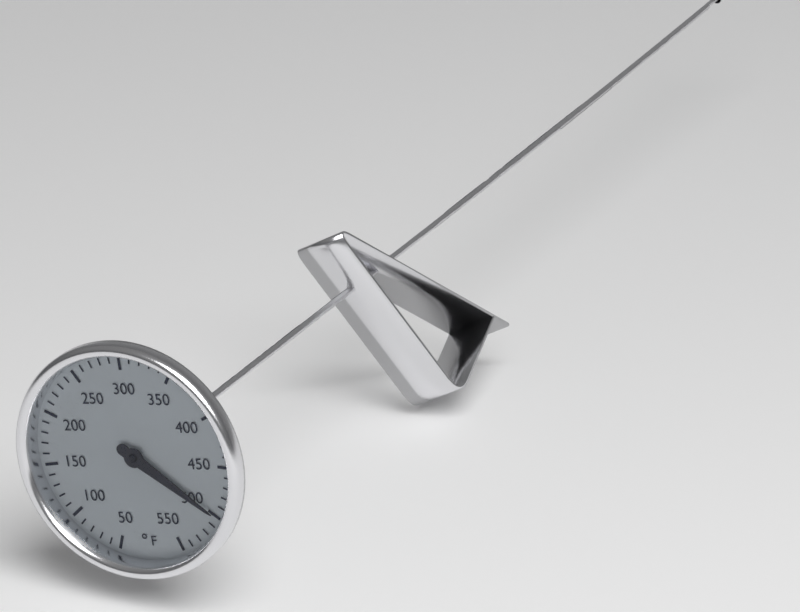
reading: 500 °F
